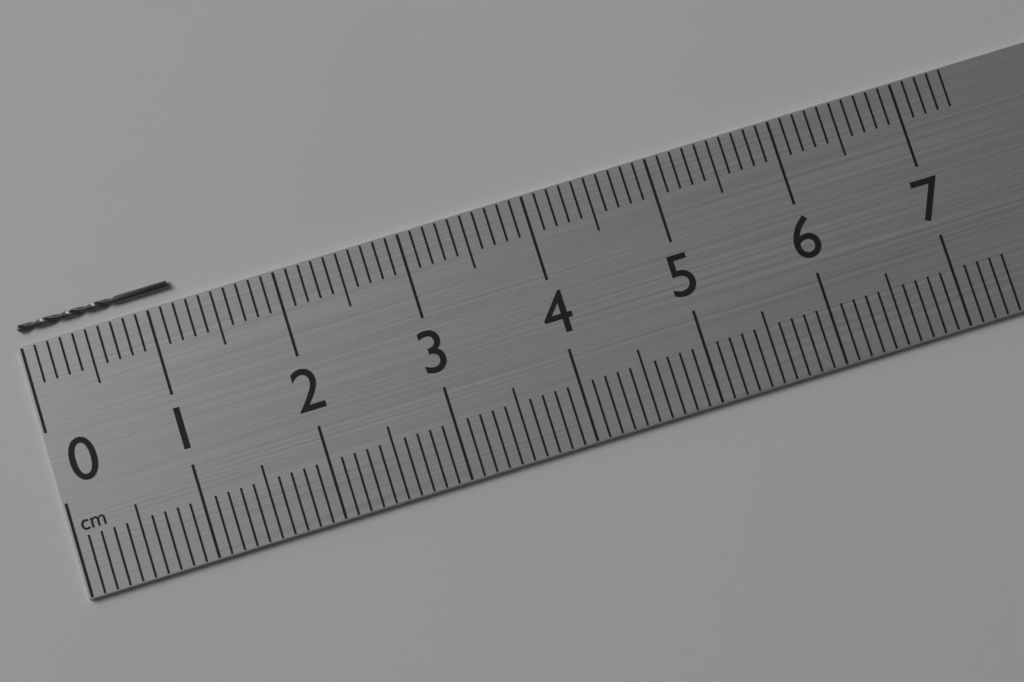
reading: 1.2 cm
